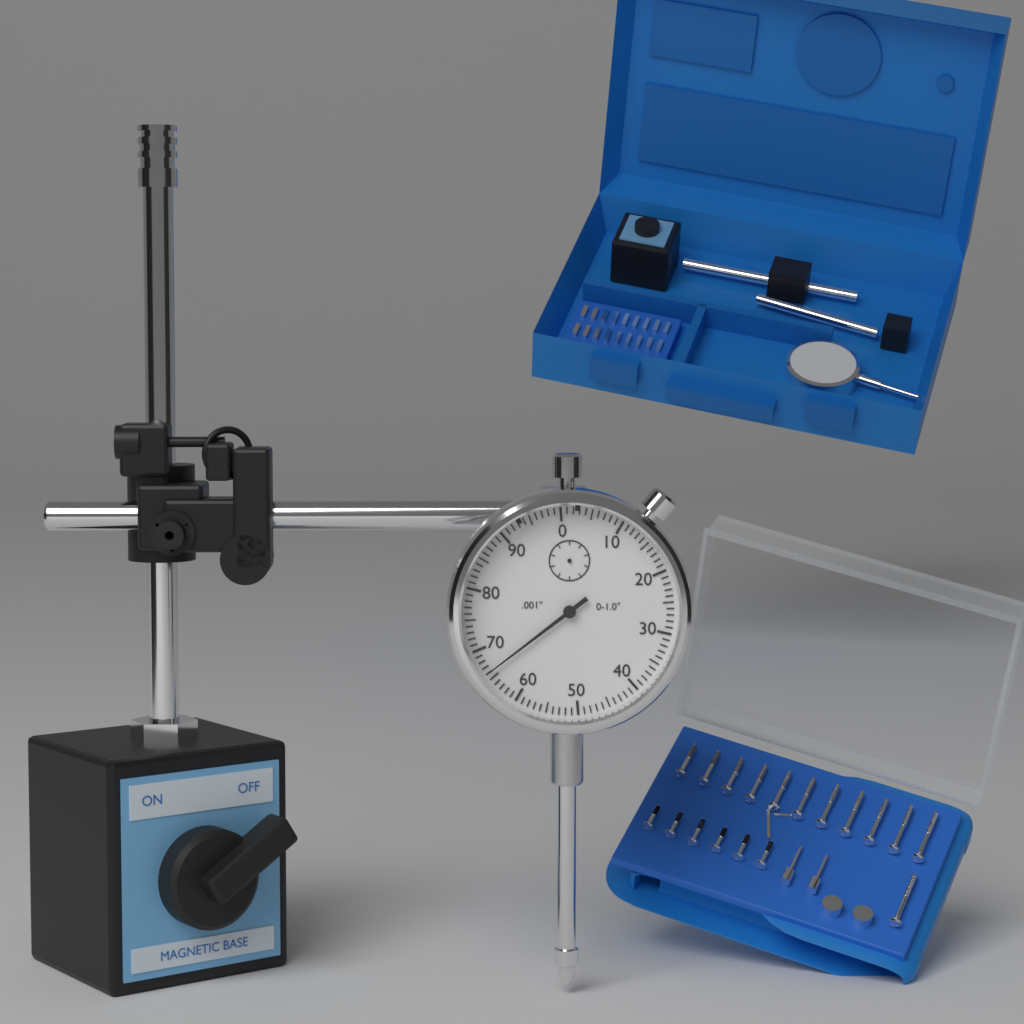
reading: 0.066 in
